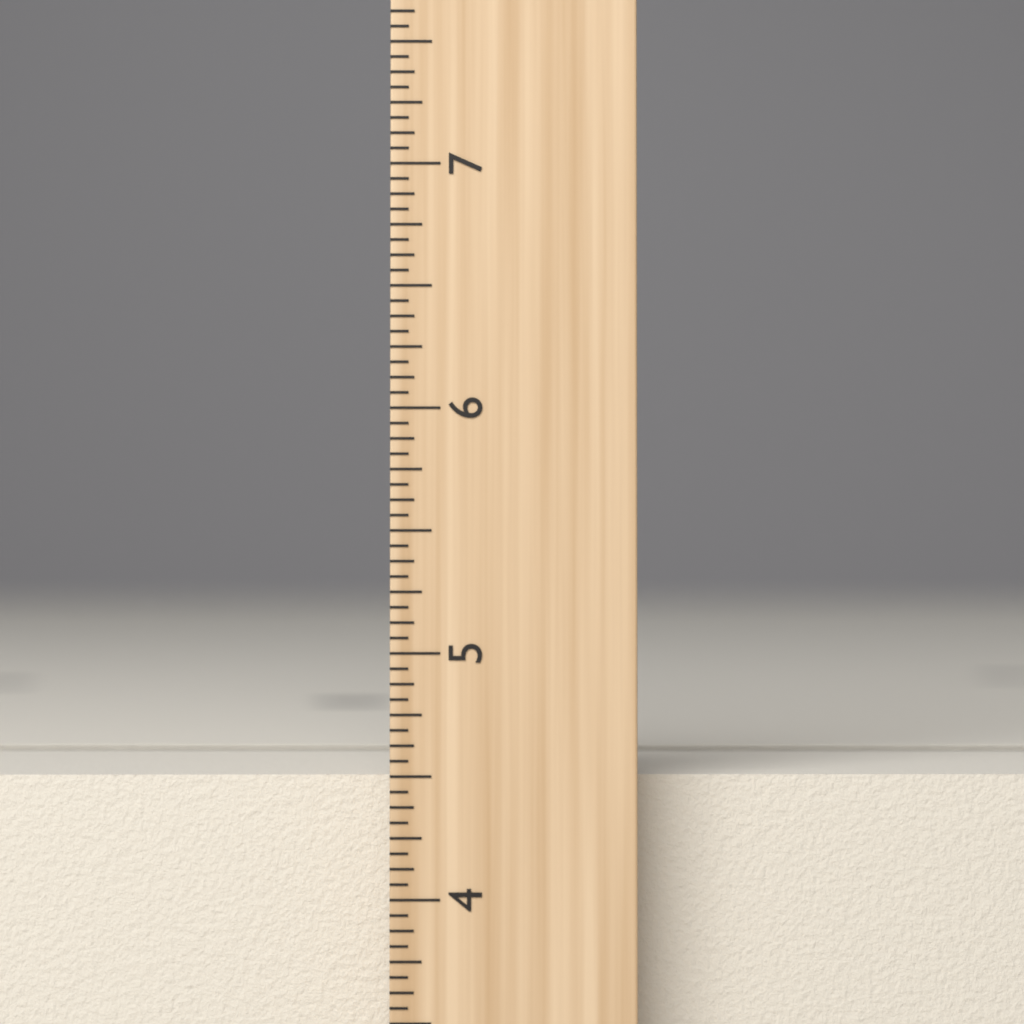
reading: 4.5000 inch
